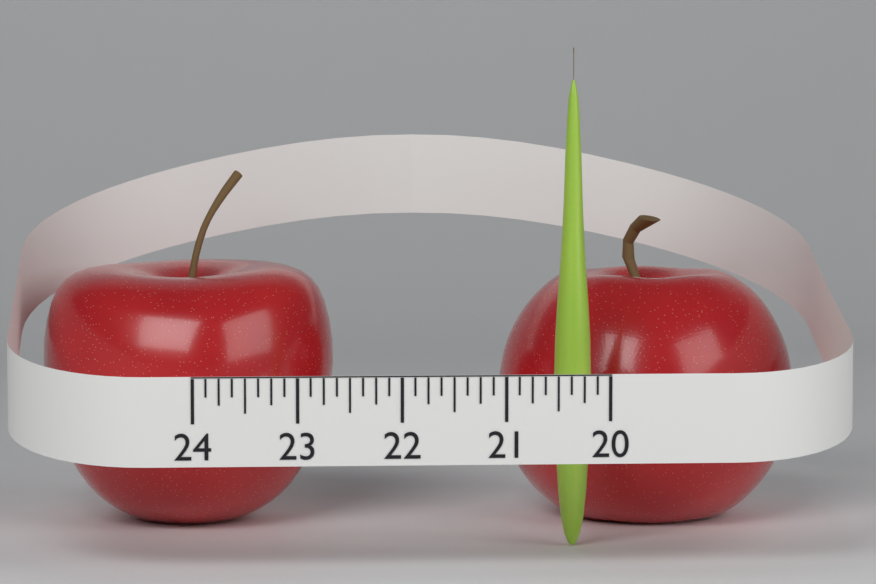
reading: 20.375 (no unit)
